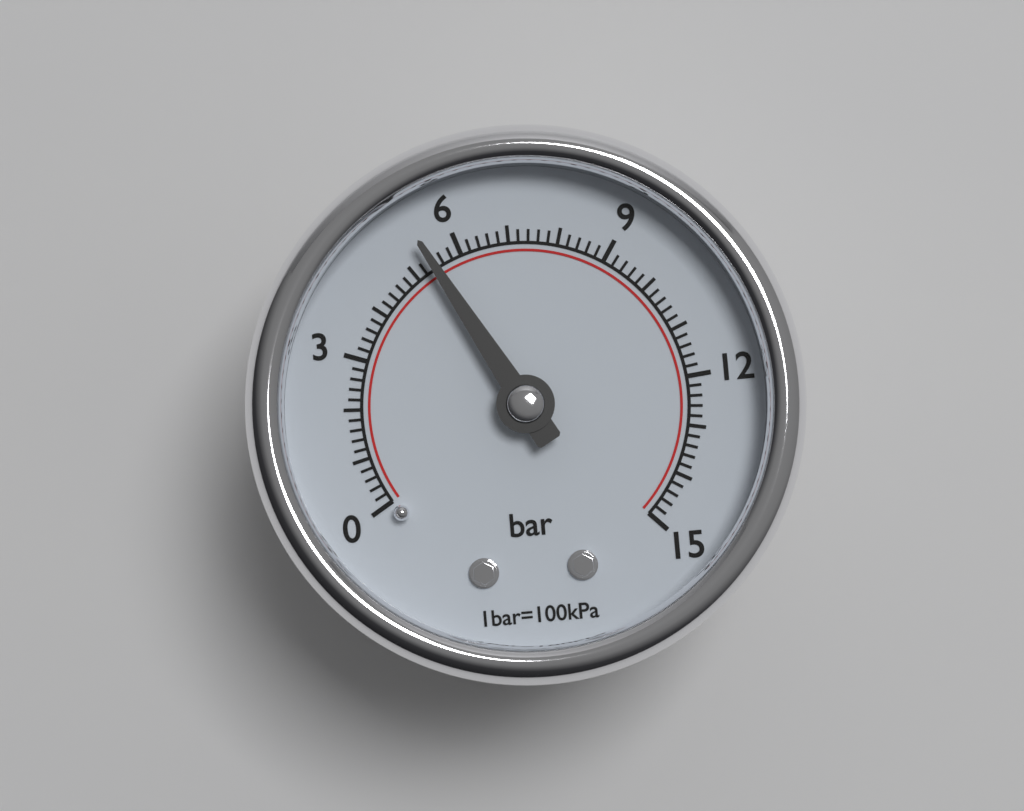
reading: 5.4 bar
